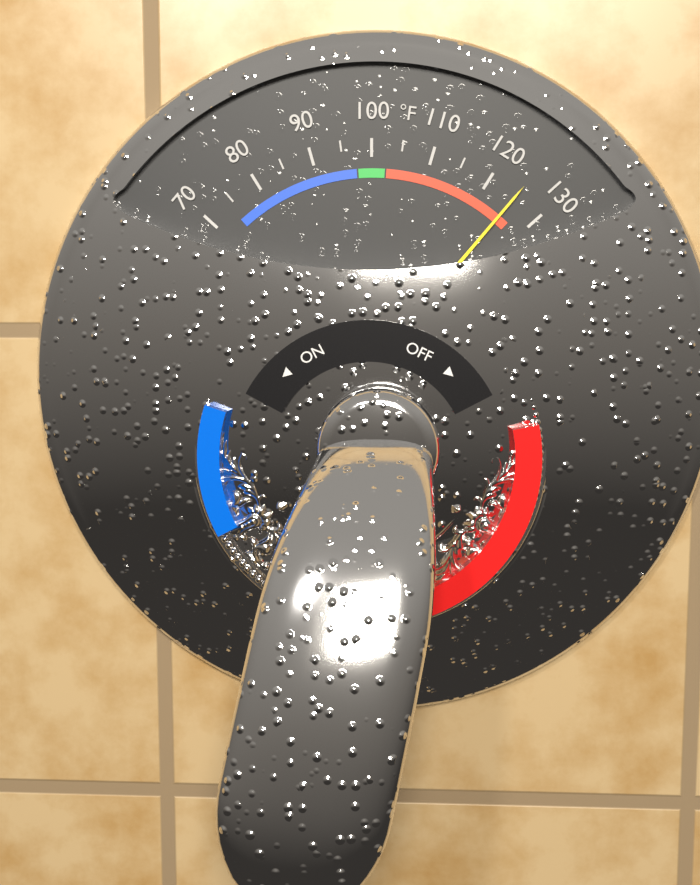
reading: 125 °F
